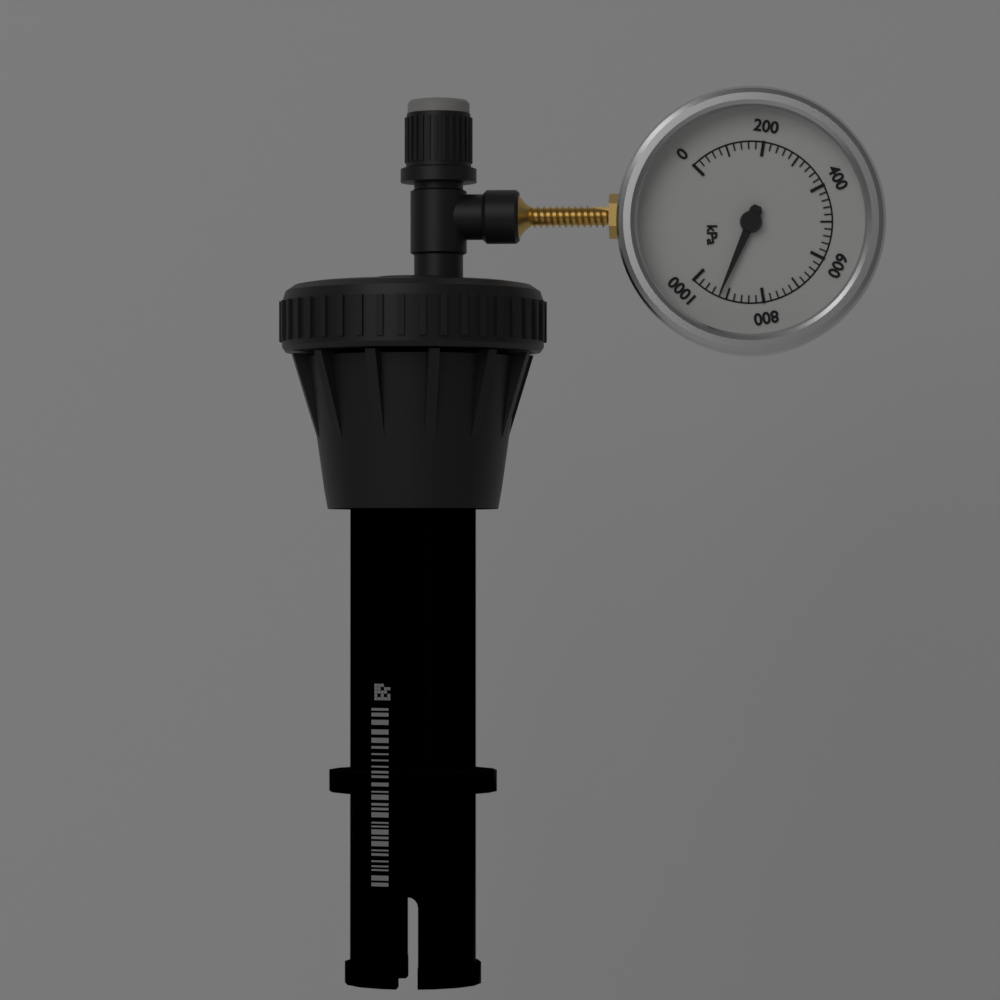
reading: 920 kPa
